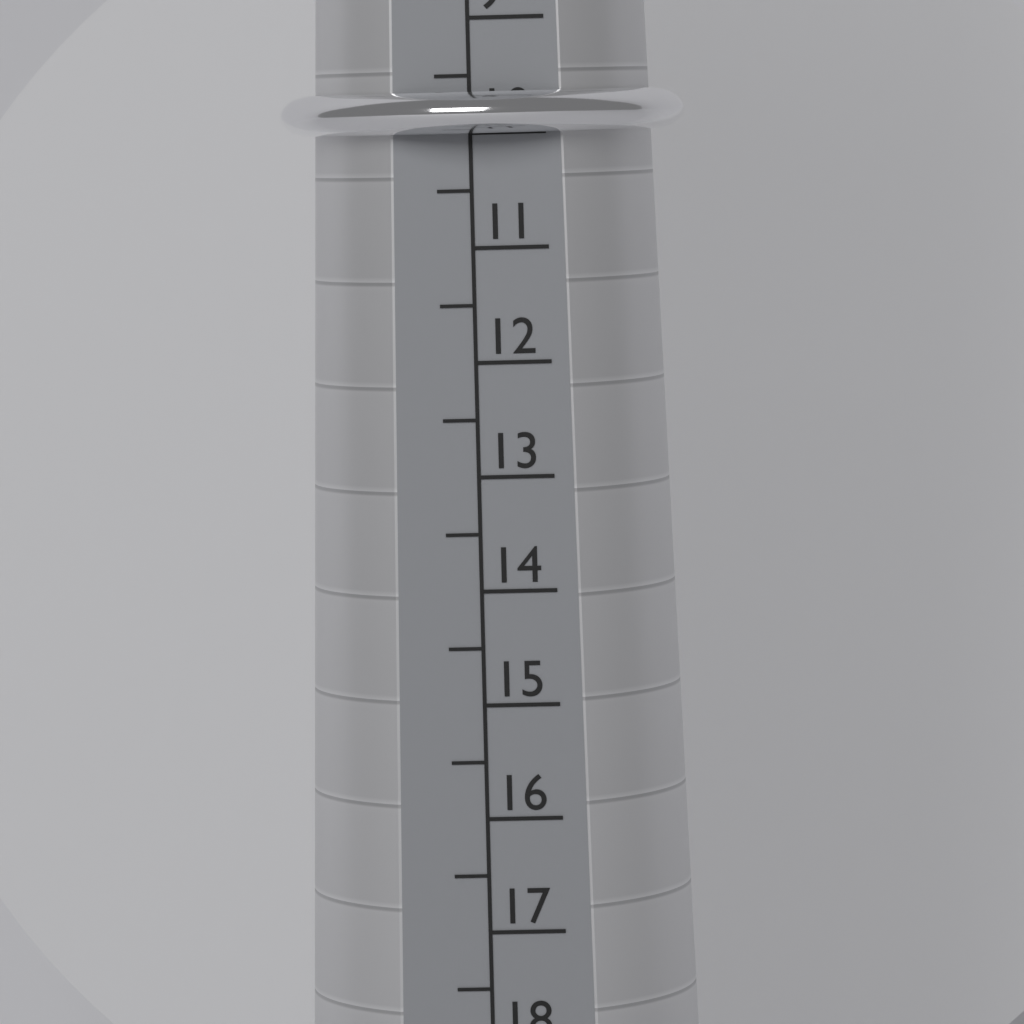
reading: 10.0 (no unit)
